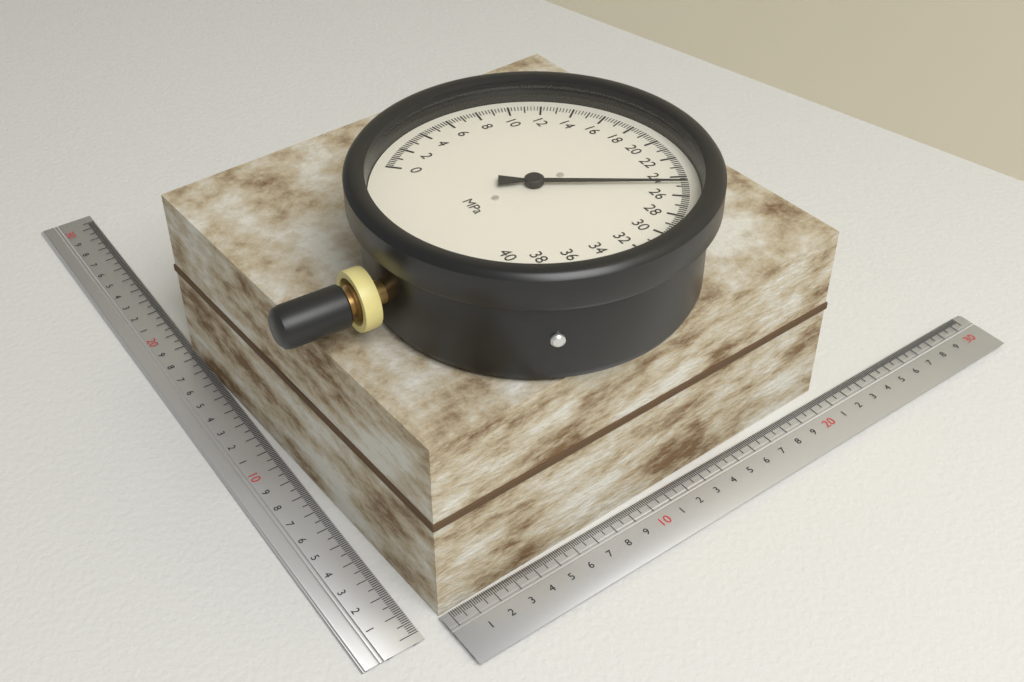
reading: 24.8 MPa
